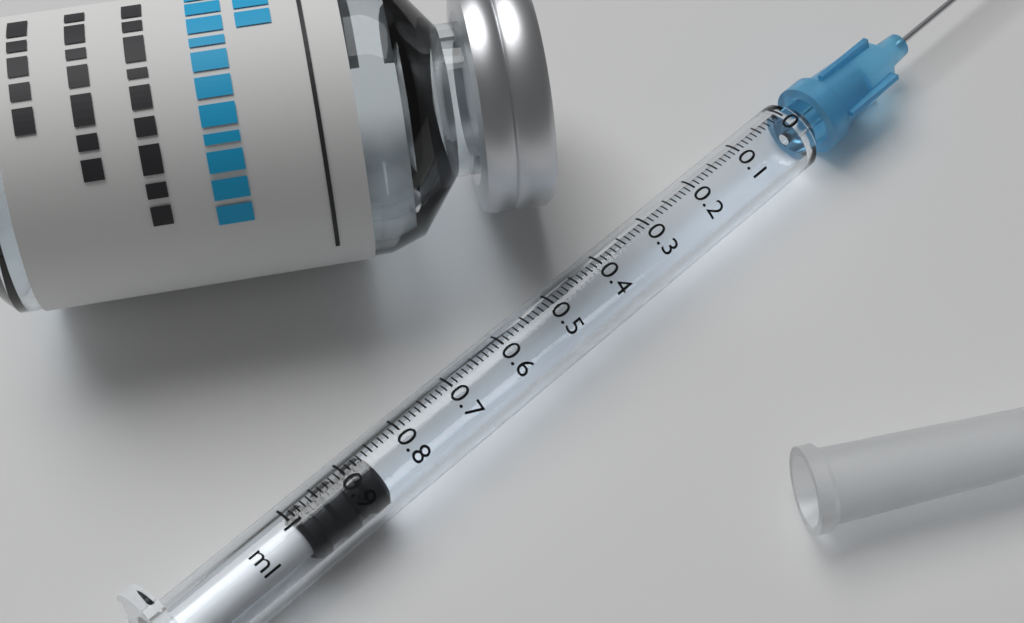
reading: 0.86 ml
